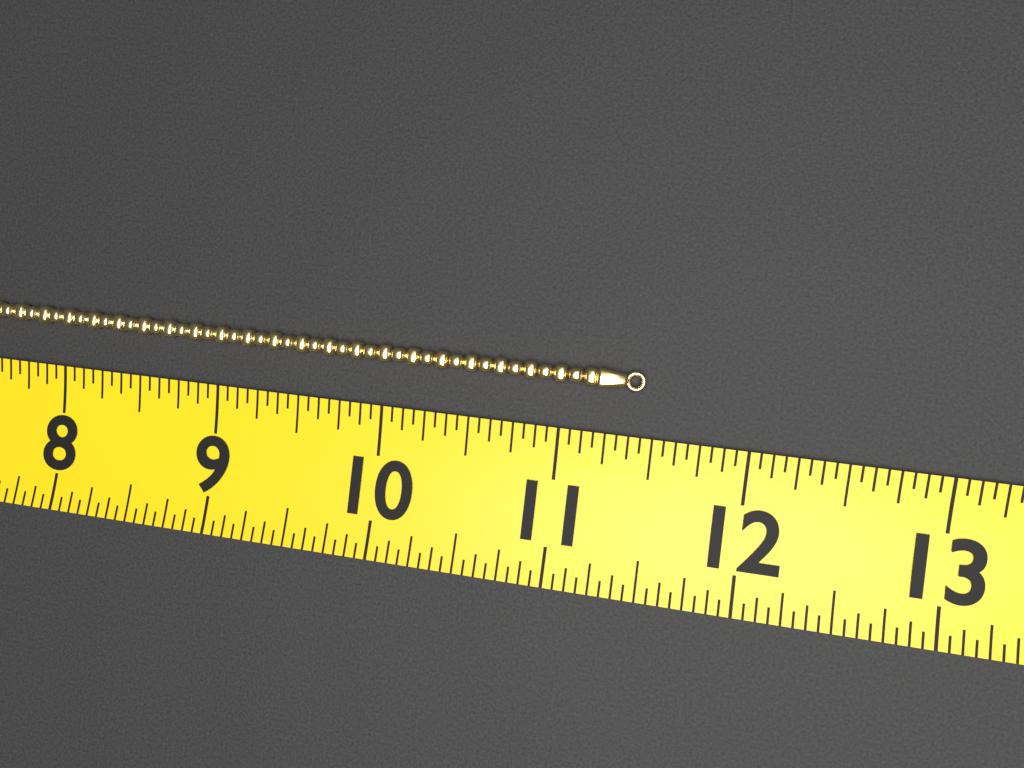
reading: 11.4375 (no unit)
